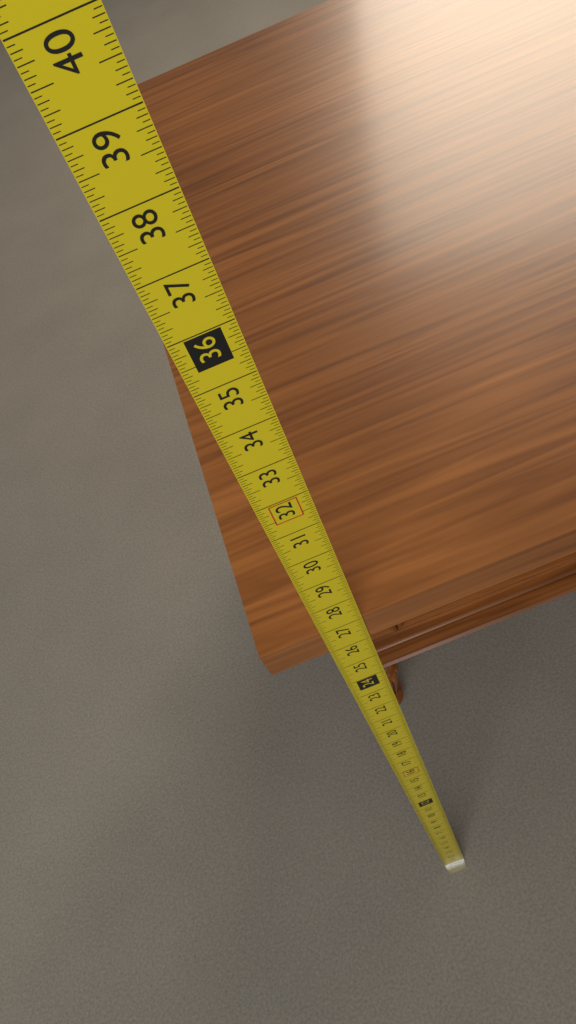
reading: 27.0000 in
